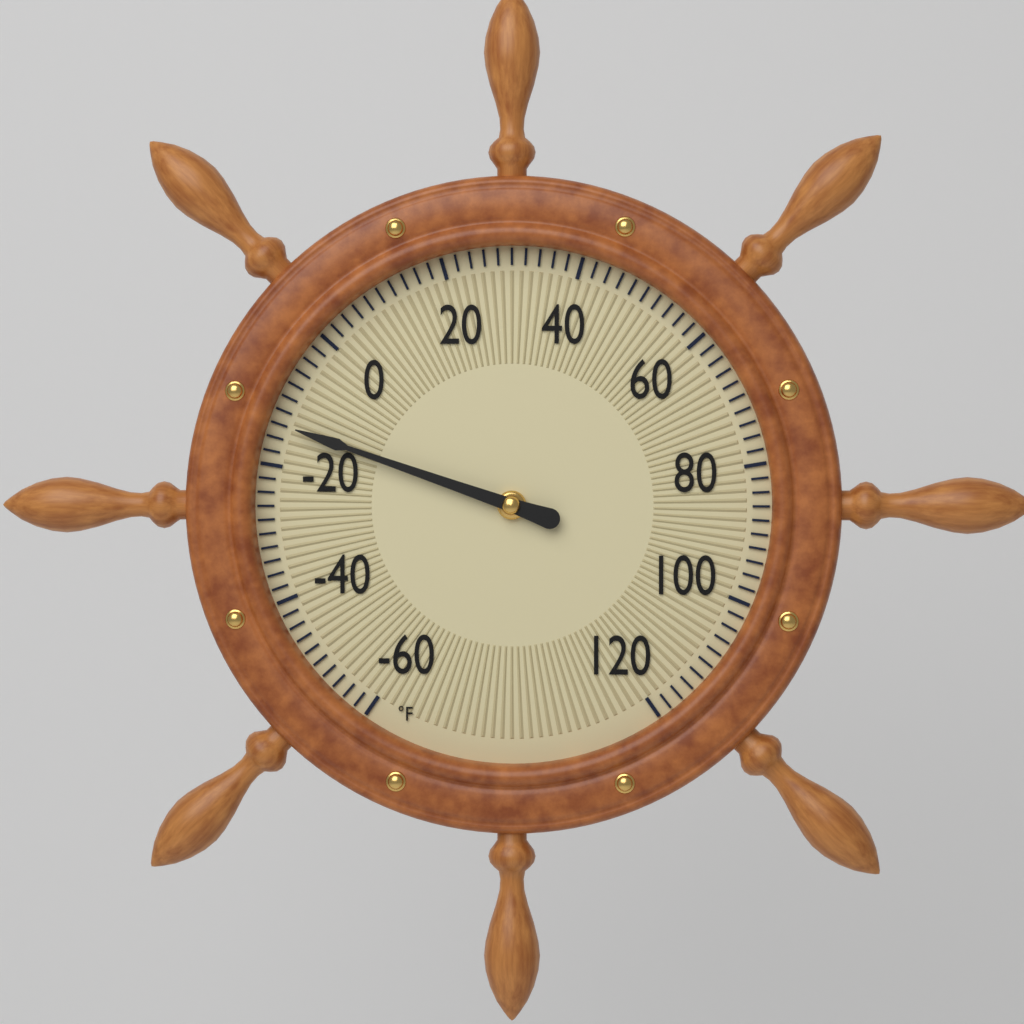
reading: -14 °F
